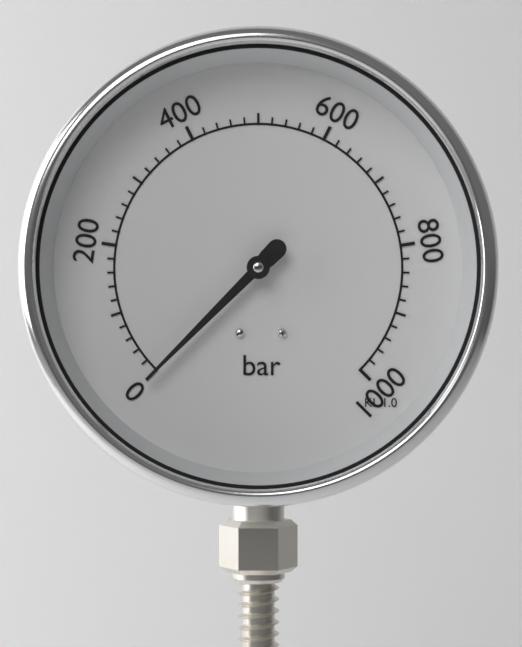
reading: 0 bar
